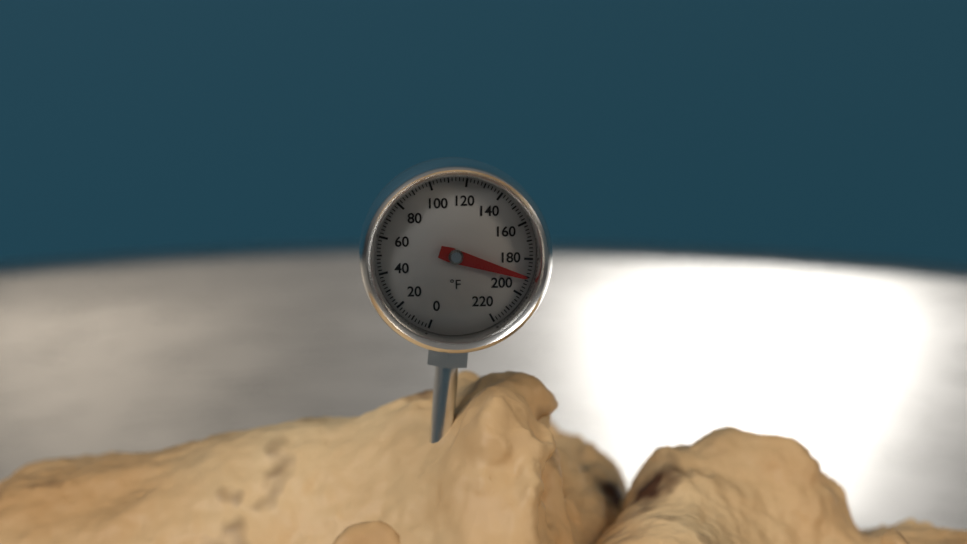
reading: 190 °F
